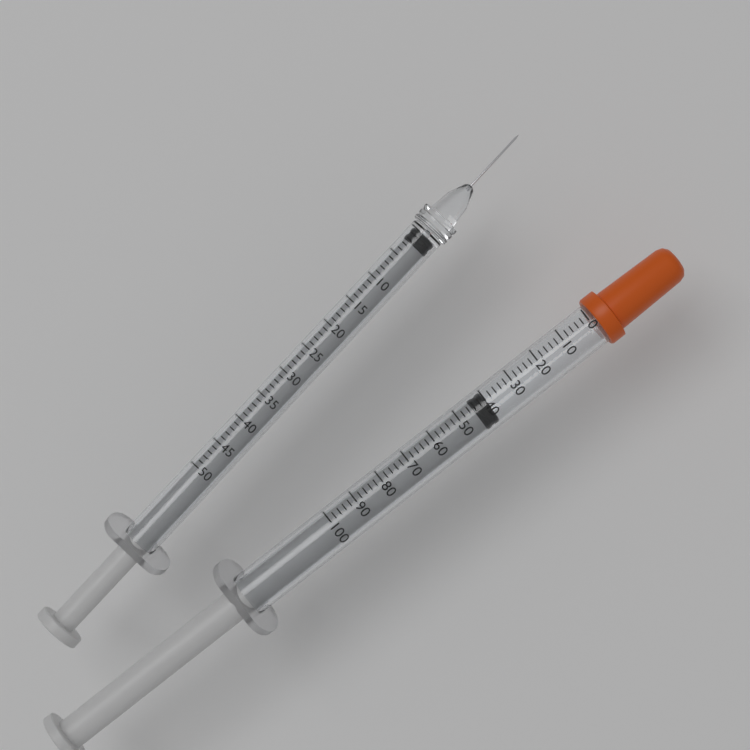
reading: 40 (no unit)
